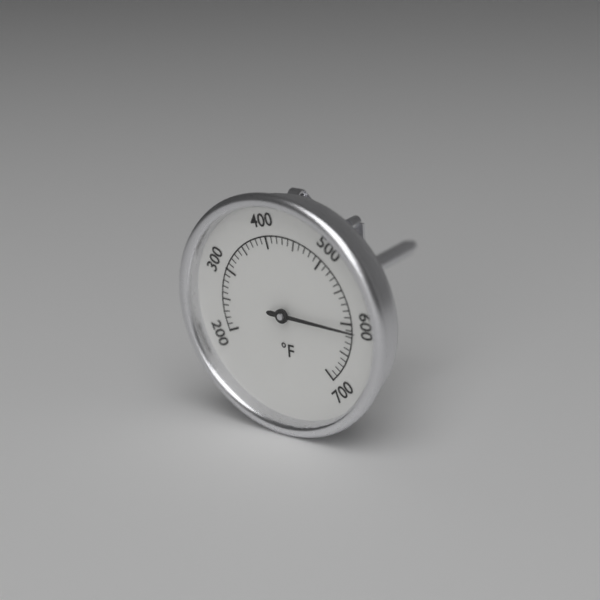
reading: 610 °F
